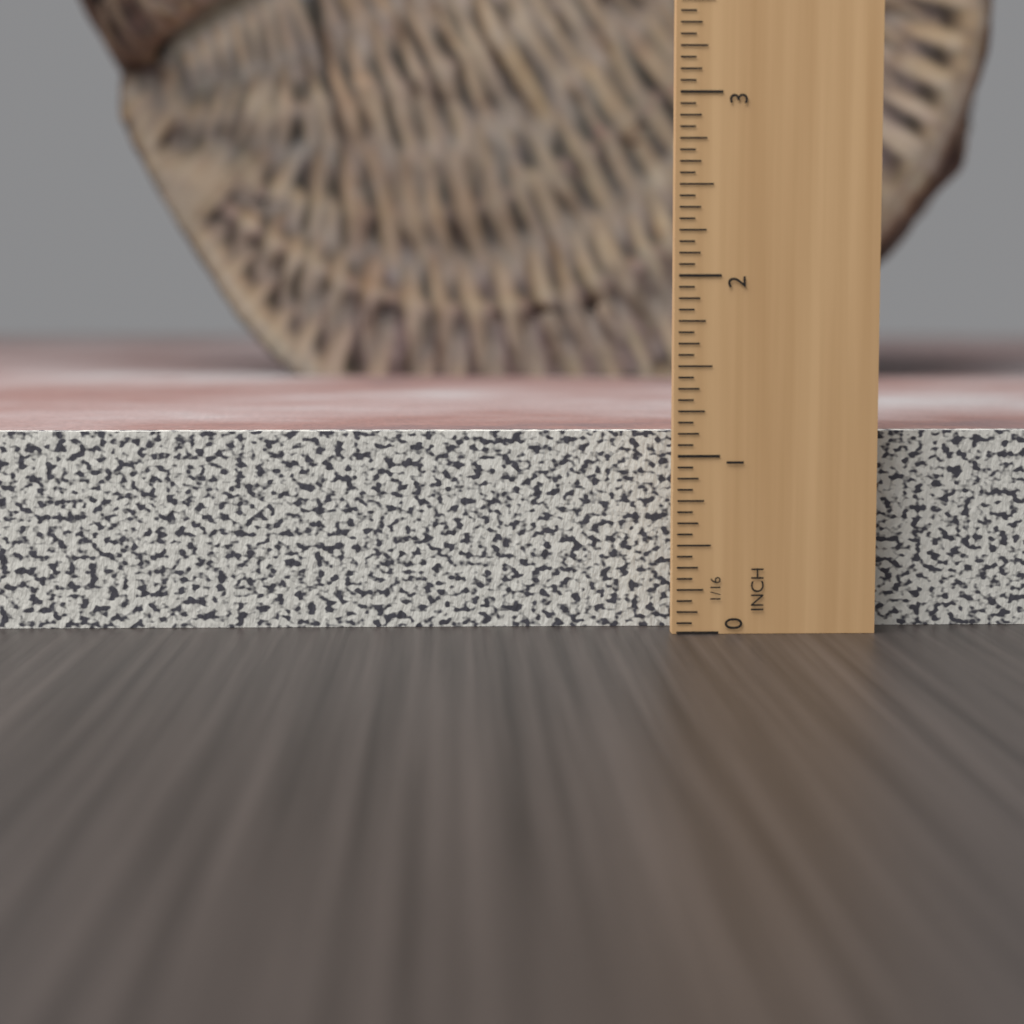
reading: 1.1250 in
